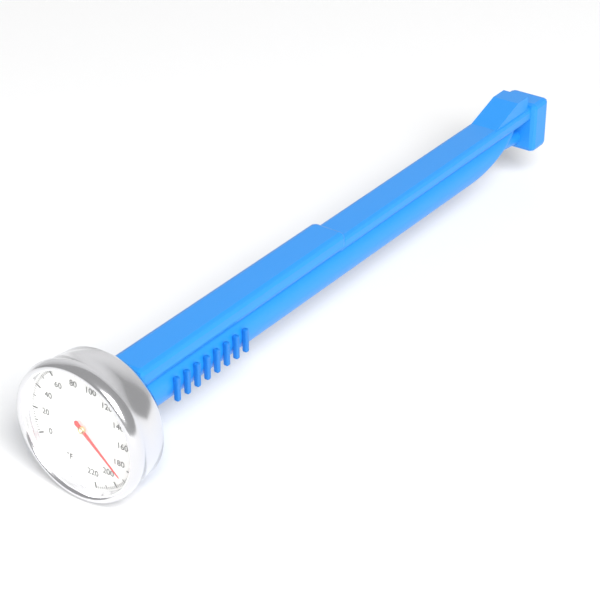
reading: 190 °F
